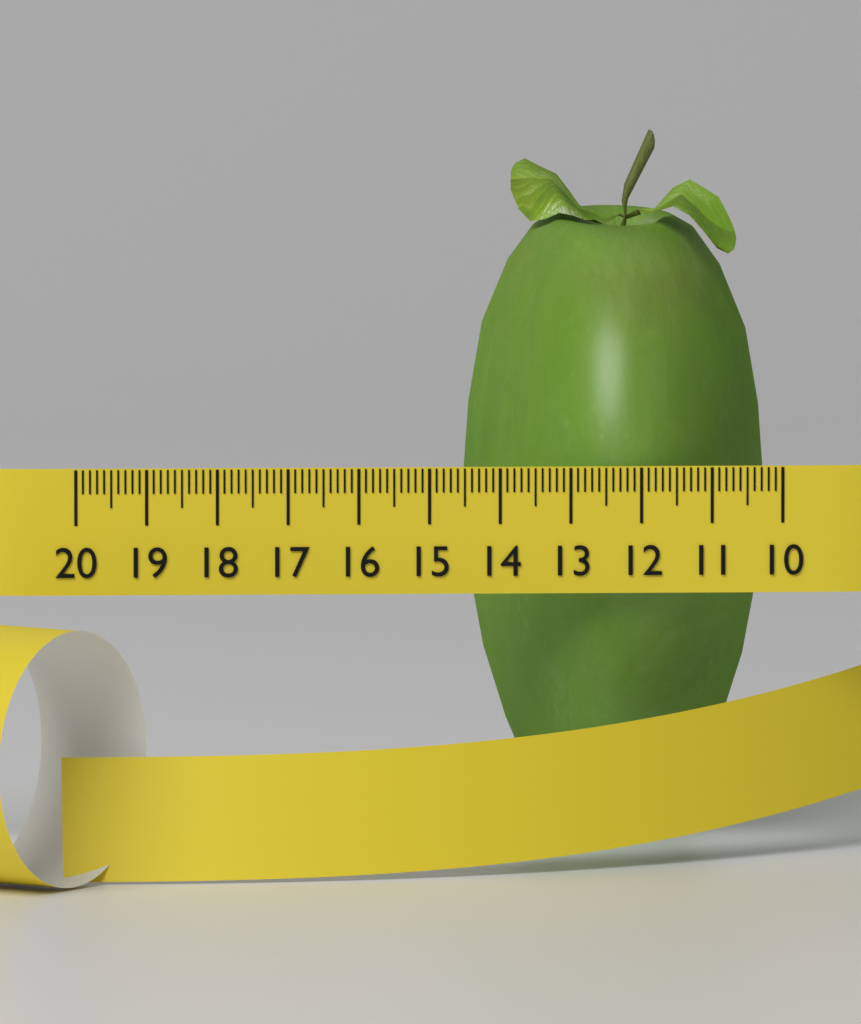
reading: 14.3 (no unit)
